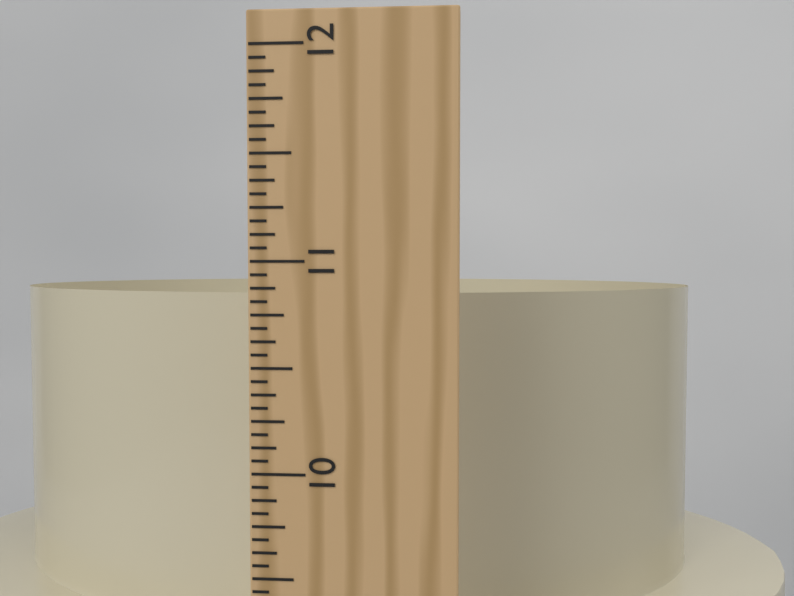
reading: 10.8125 in
